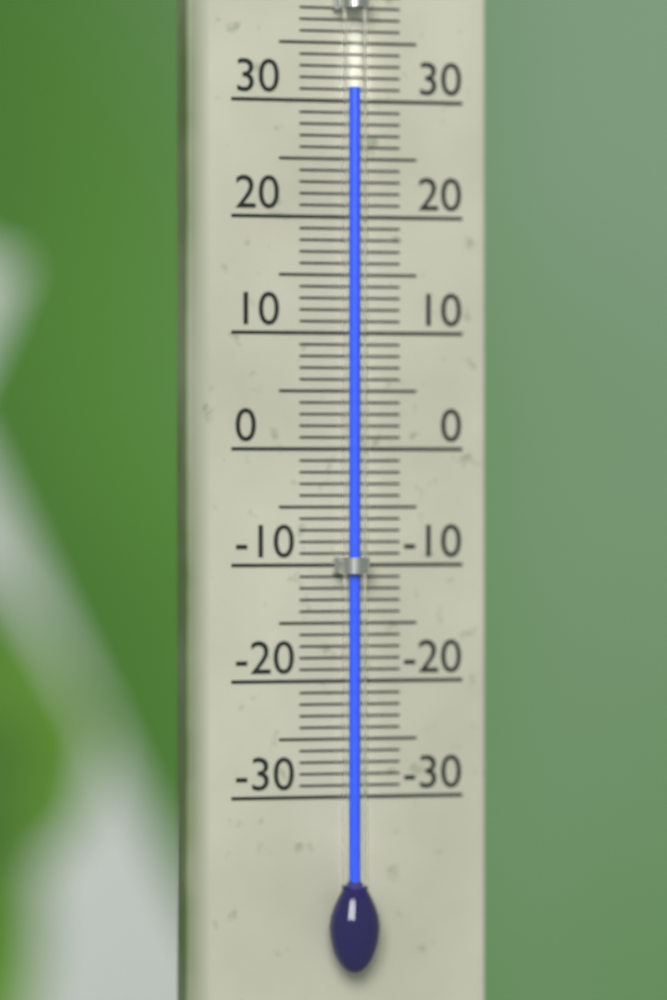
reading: 31 °C
